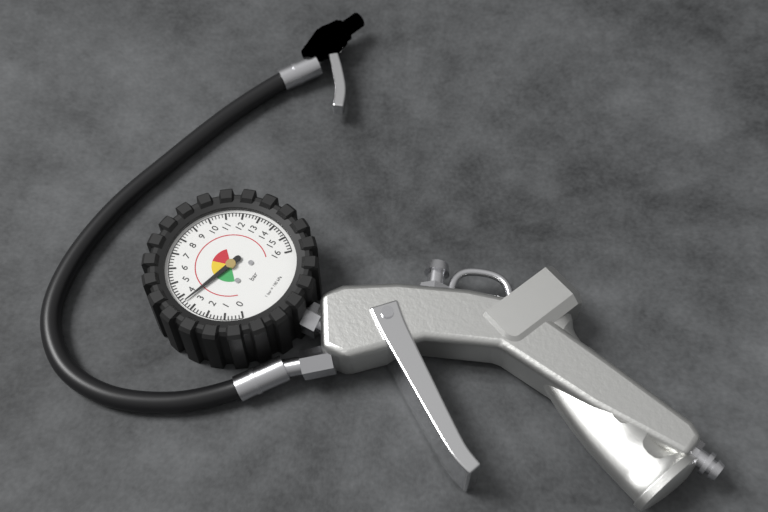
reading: 3.6 bar
